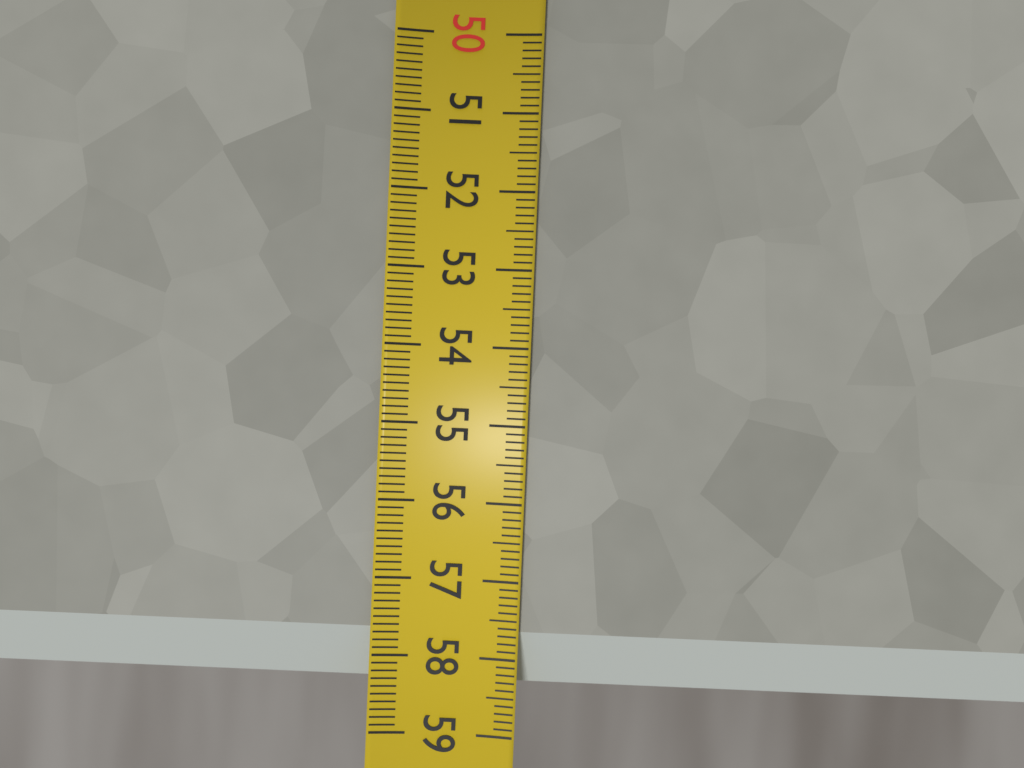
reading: 58.4 (no unit)
